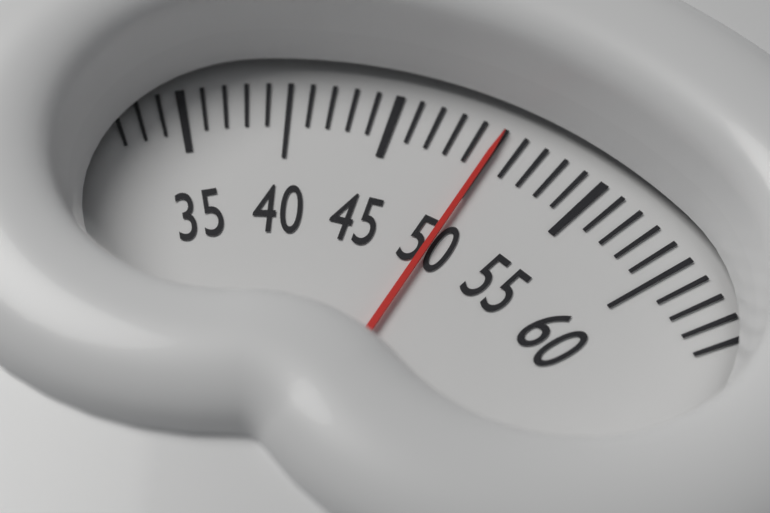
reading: 50 (no unit)
